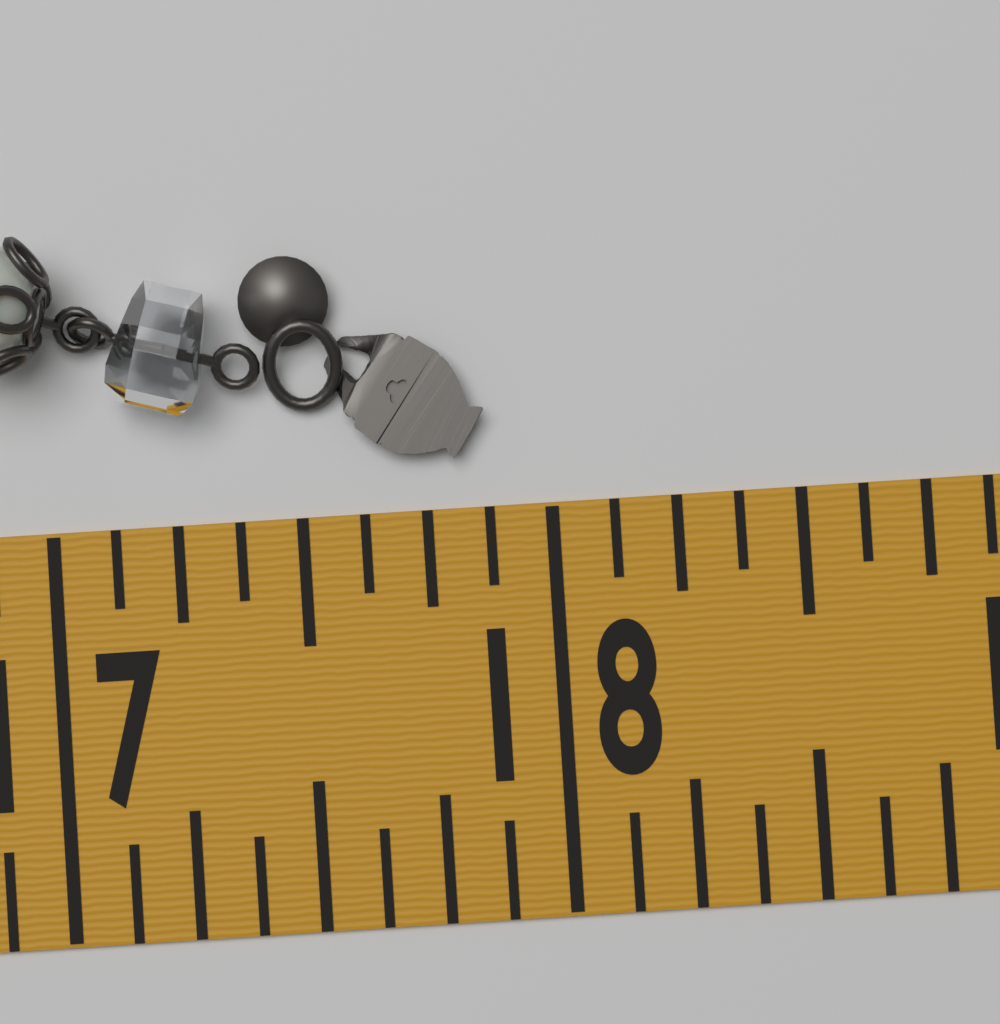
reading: 17.875 in
